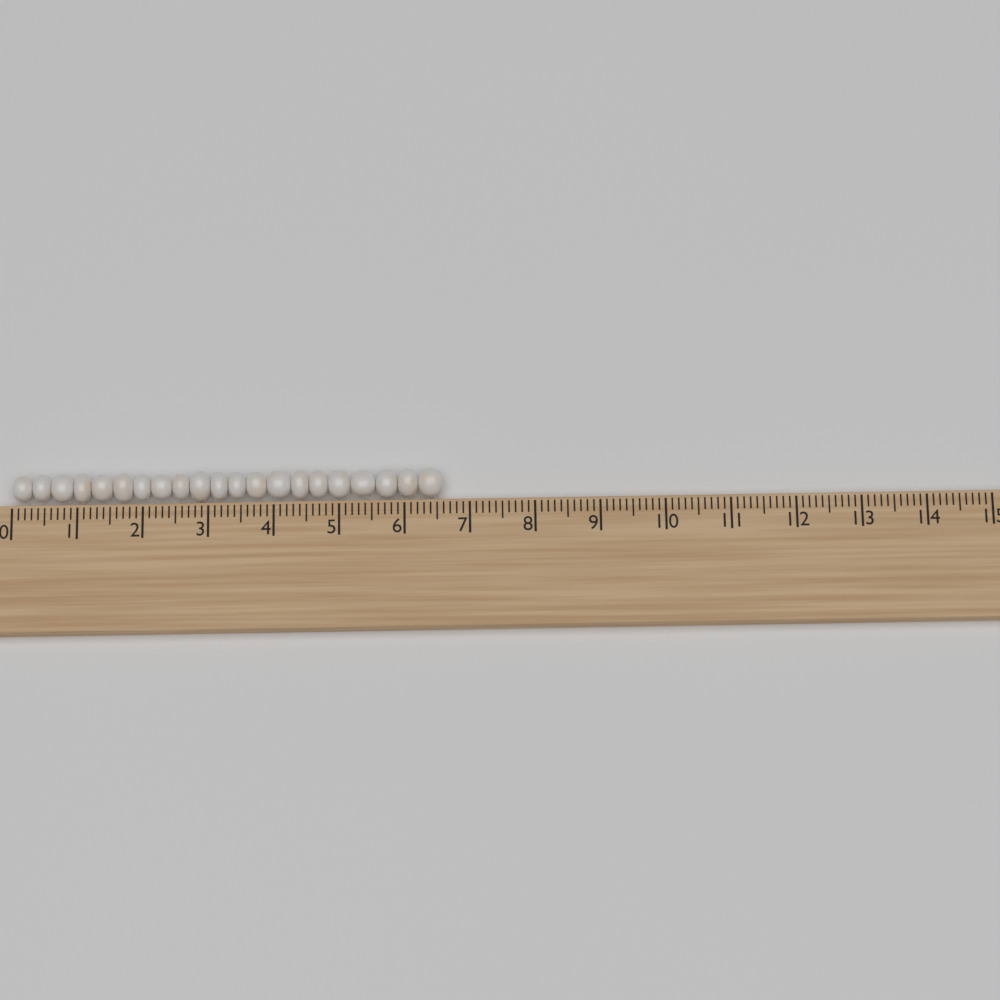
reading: 6.6 (no unit)
